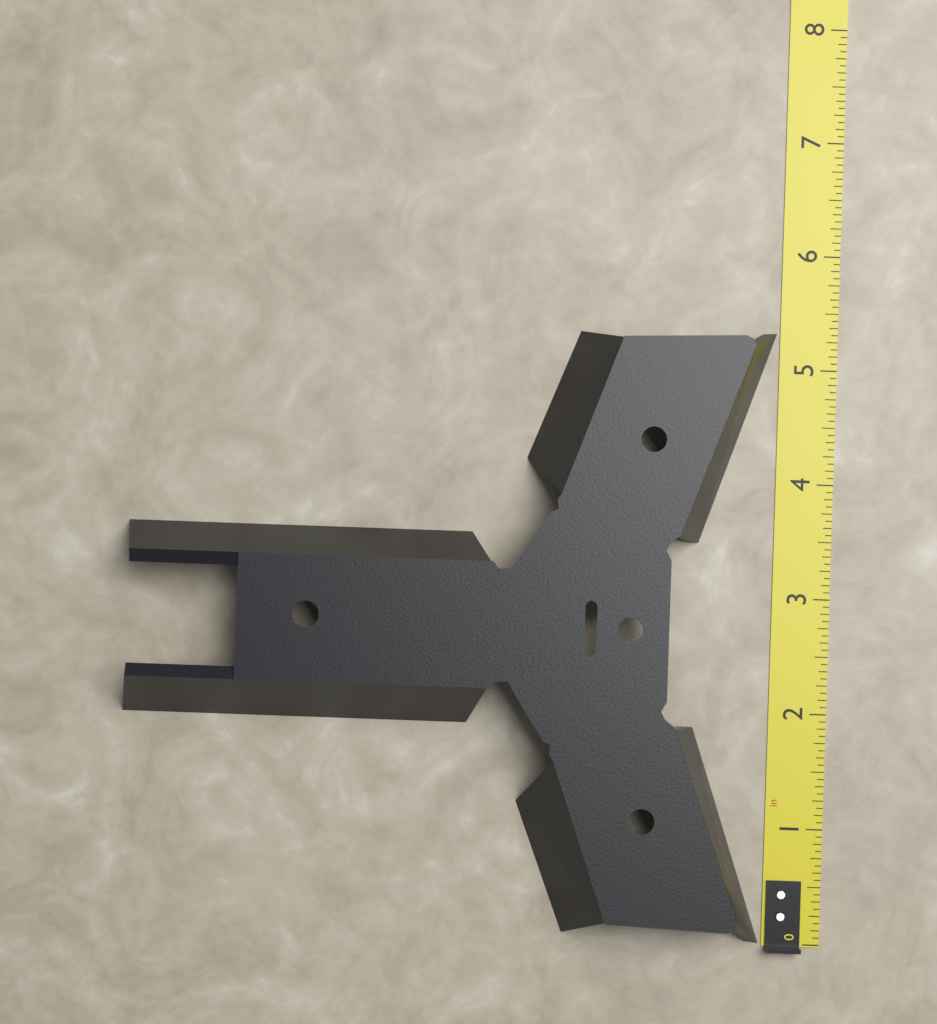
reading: 5.3125 in
